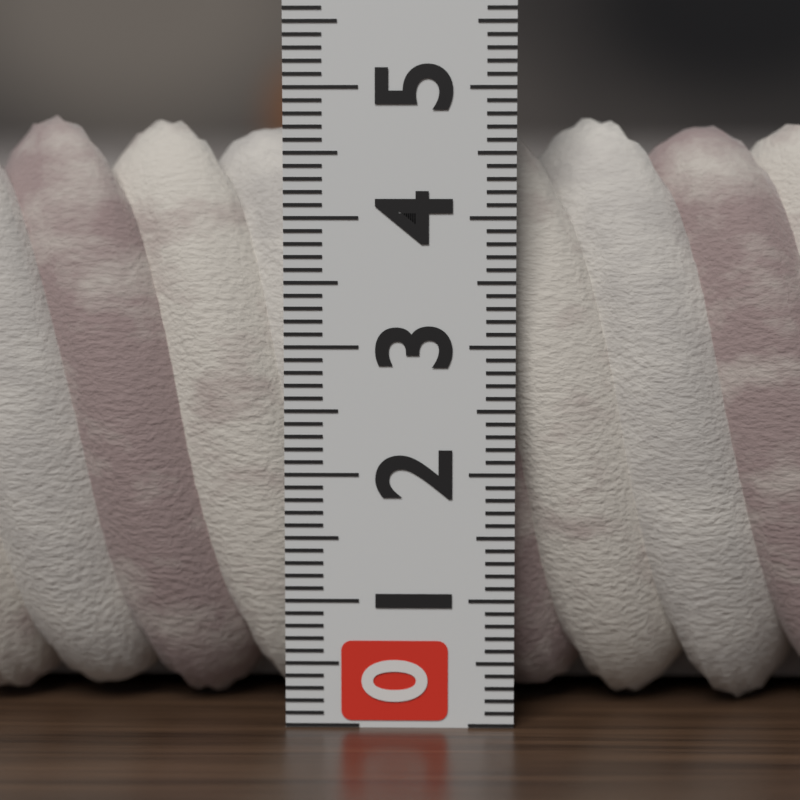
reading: 4.8 (no unit)
